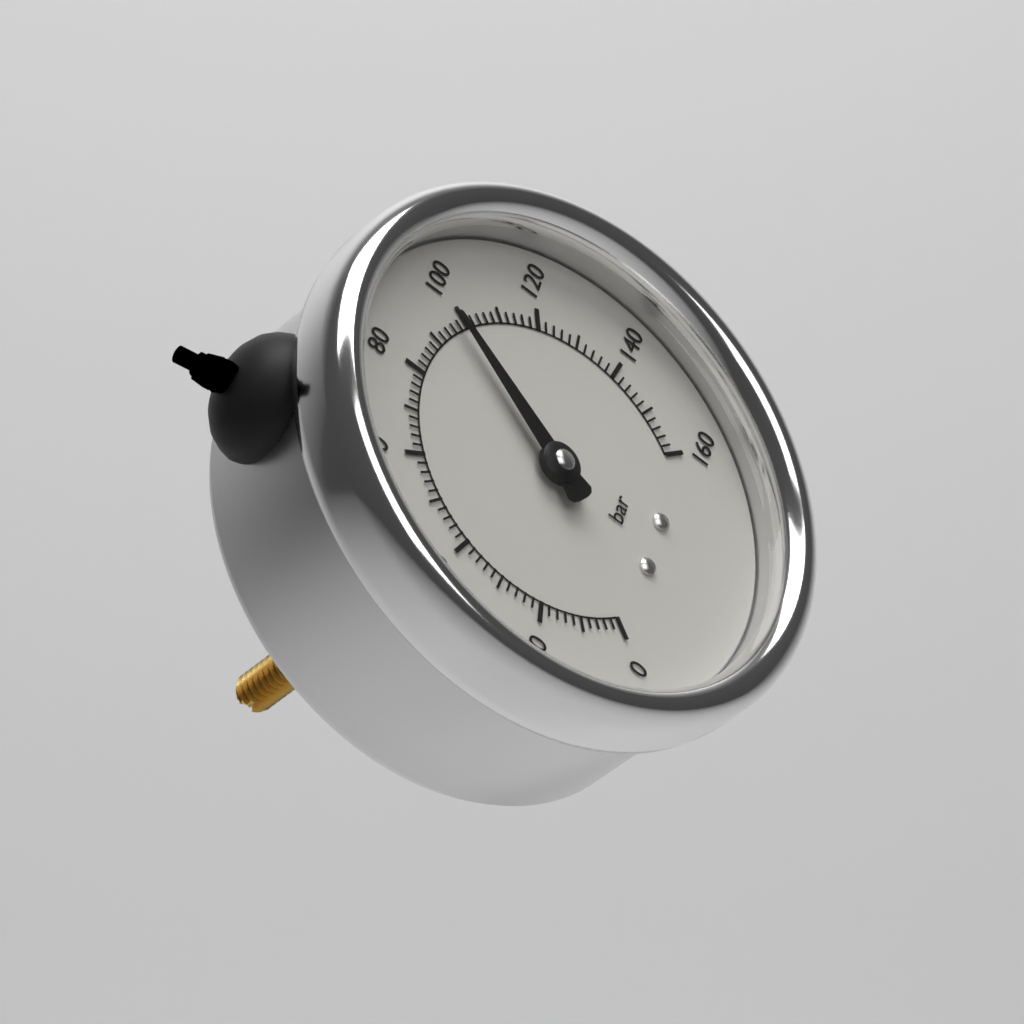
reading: 98 bar
